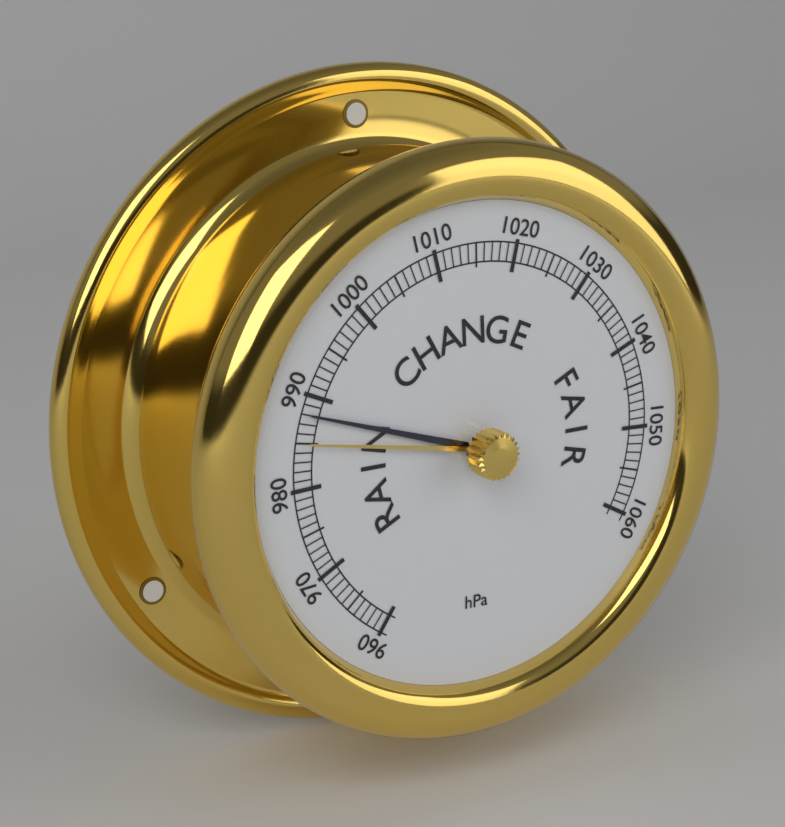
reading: 988 hPa
